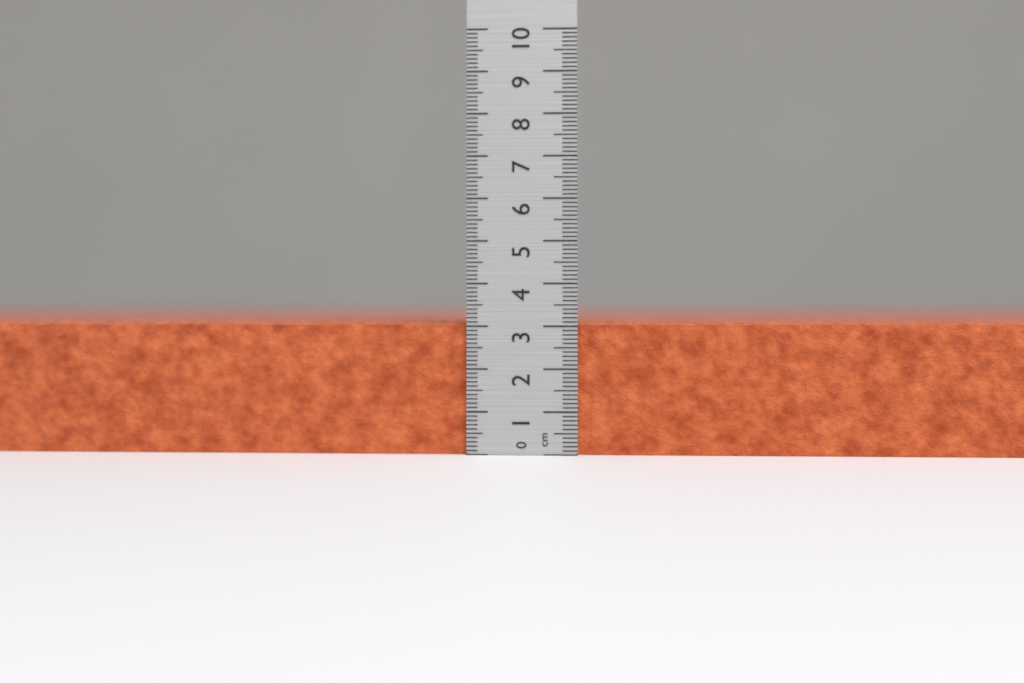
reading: 3.1 cm
